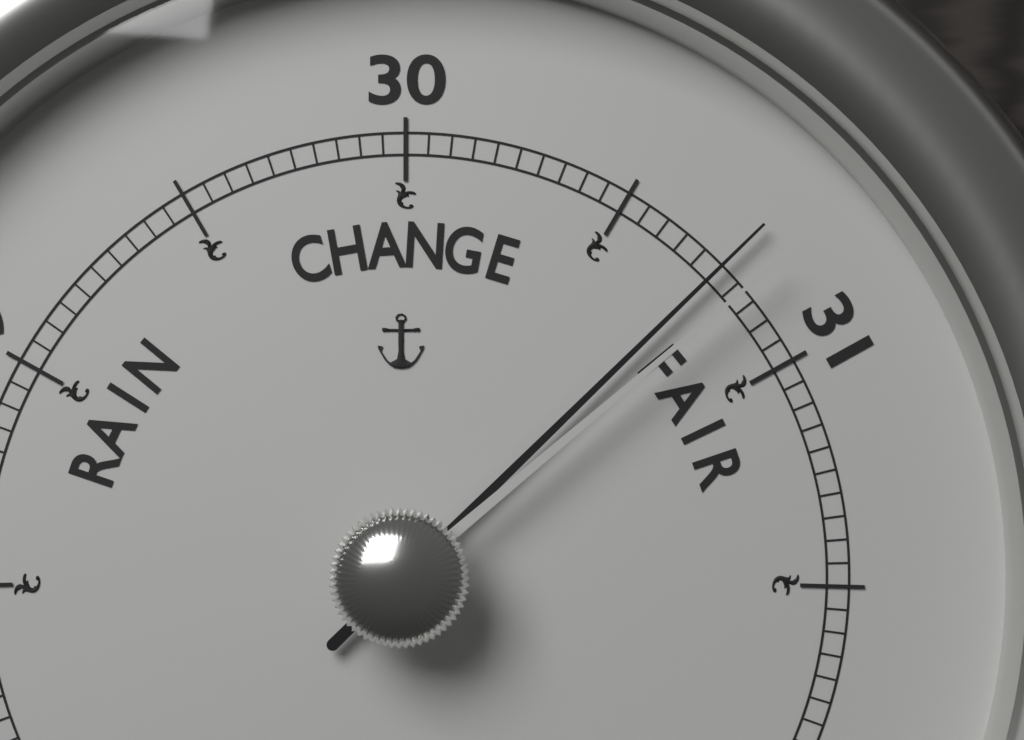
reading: 30.75 (no unit)
